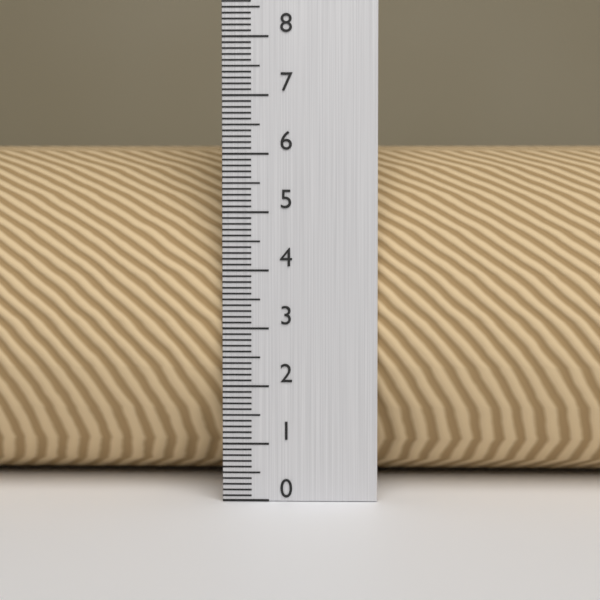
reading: 6.2 (no unit)
